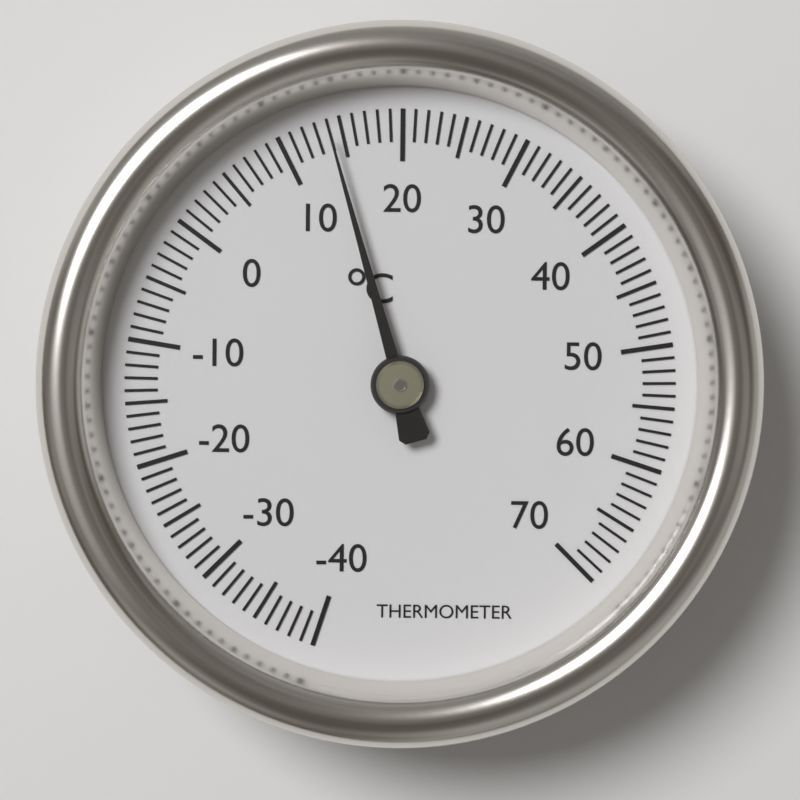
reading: 14 °C
